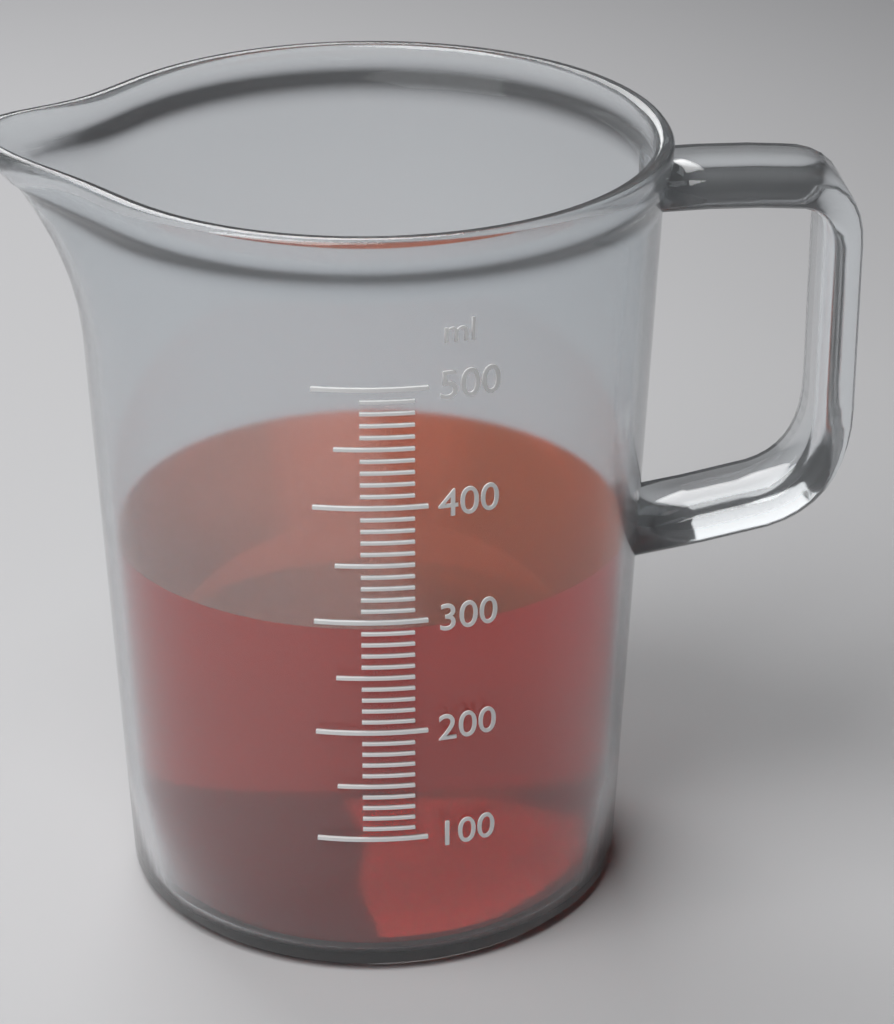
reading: 290 ml
